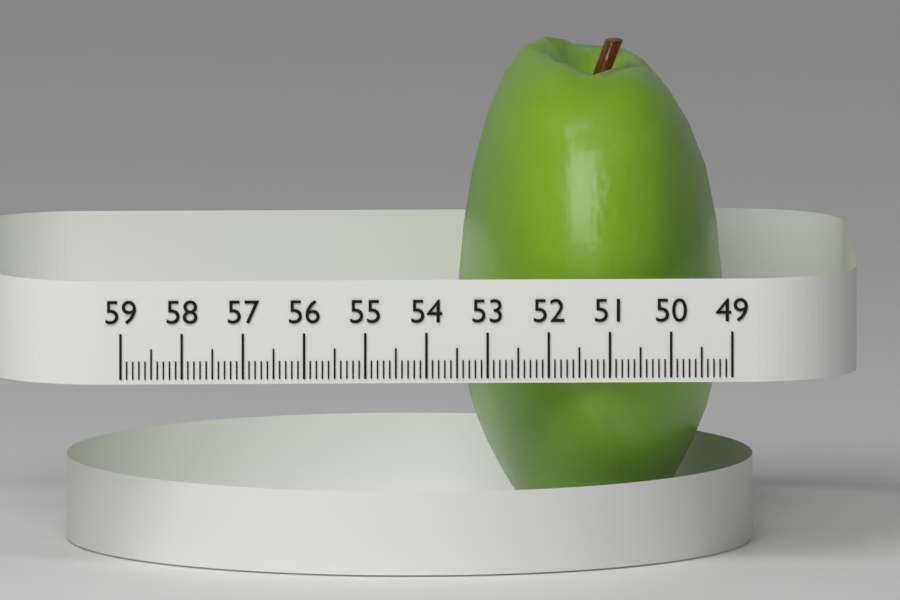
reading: 53.3 (no unit)
